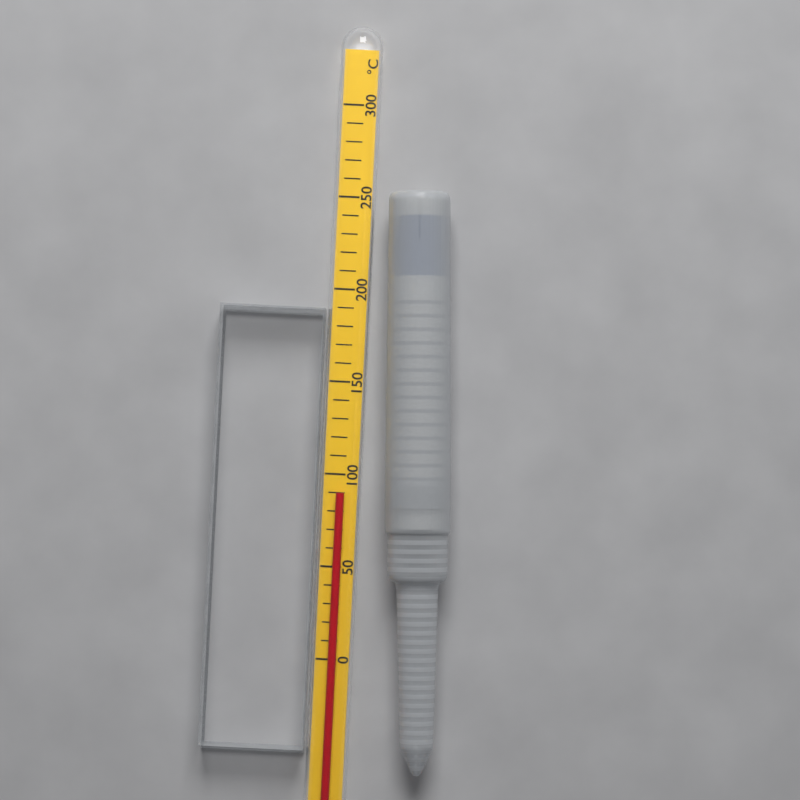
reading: 90 °C
